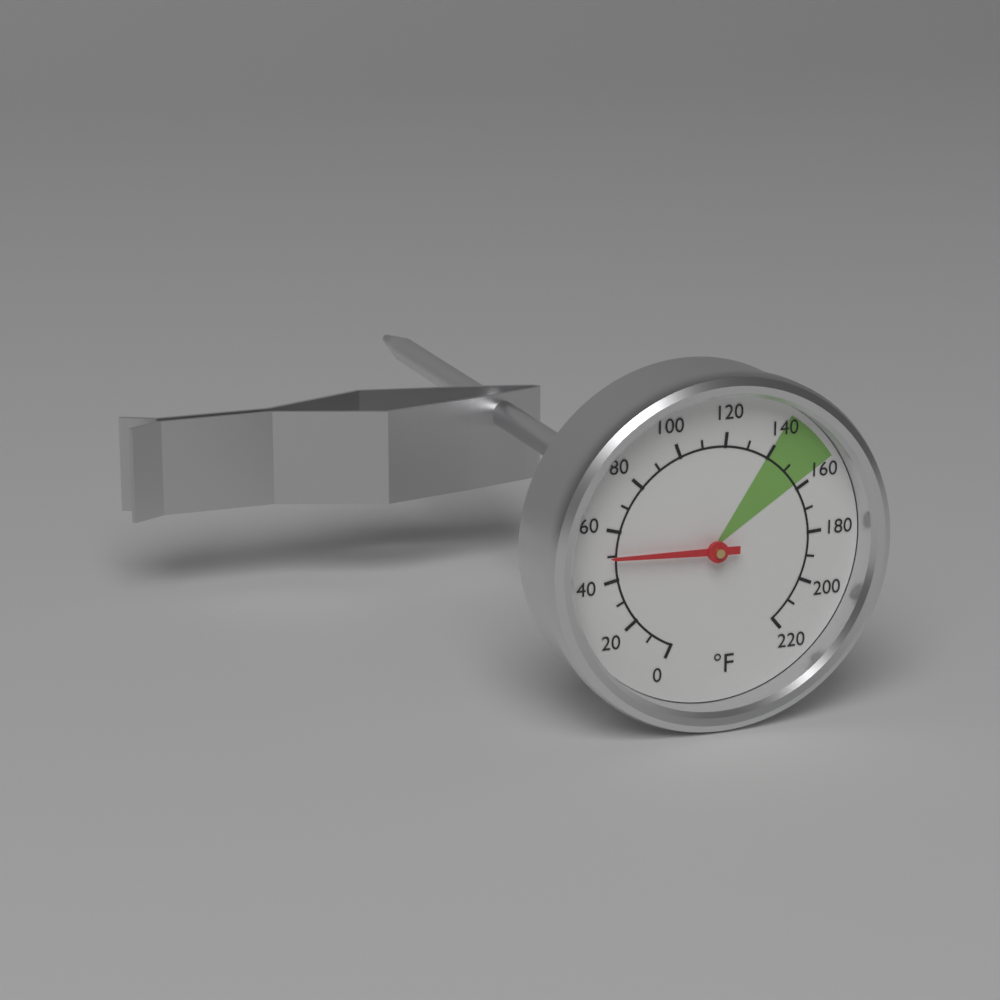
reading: 50 °F
